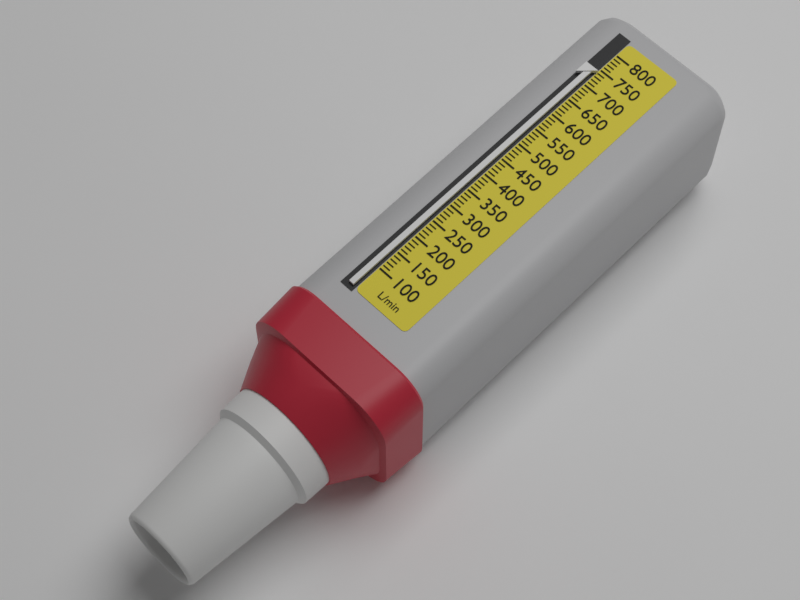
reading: 740 L/min
